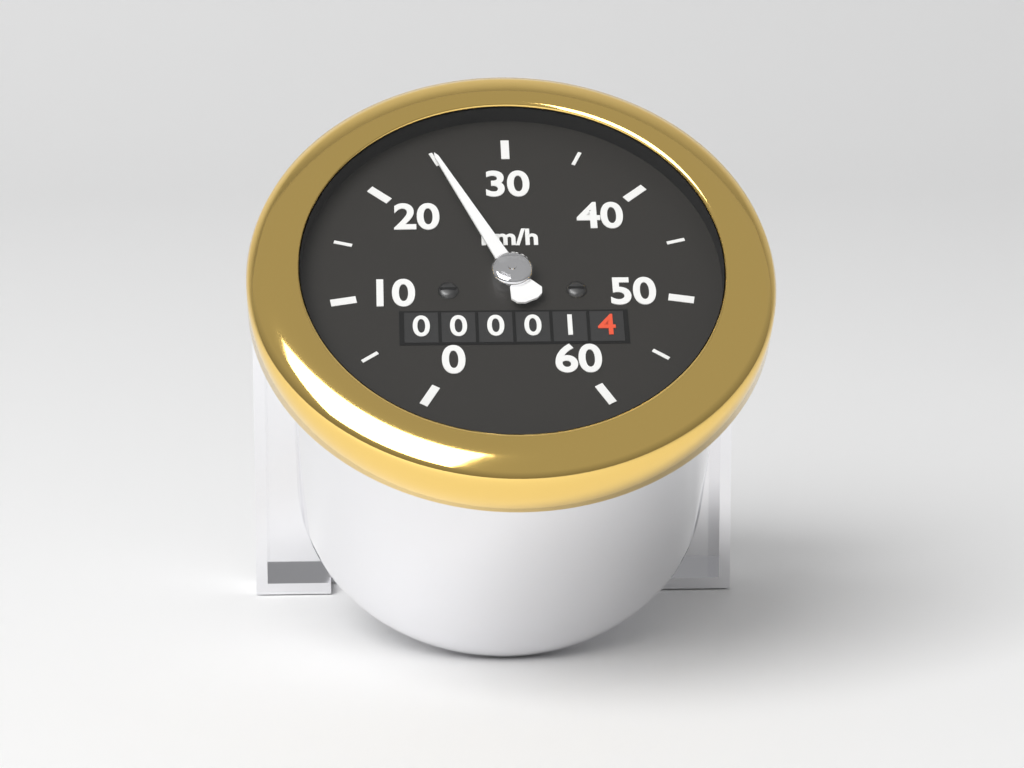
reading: 25 km/h
